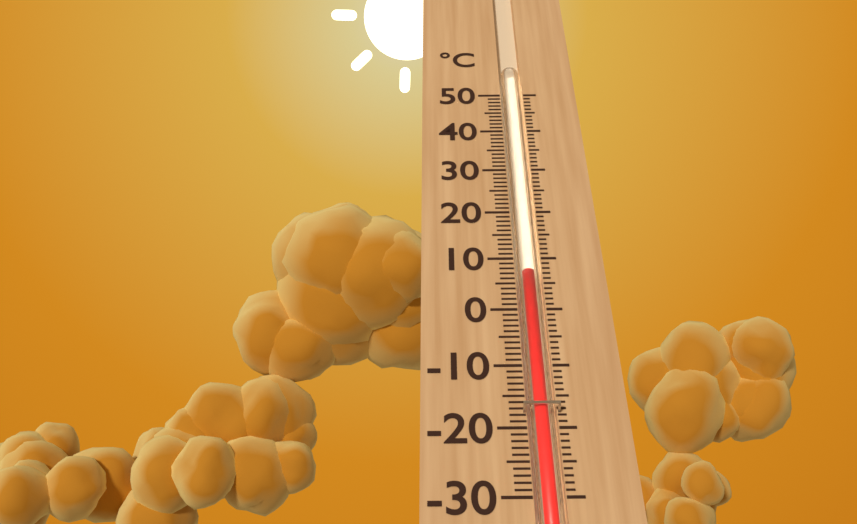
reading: 7 °C
